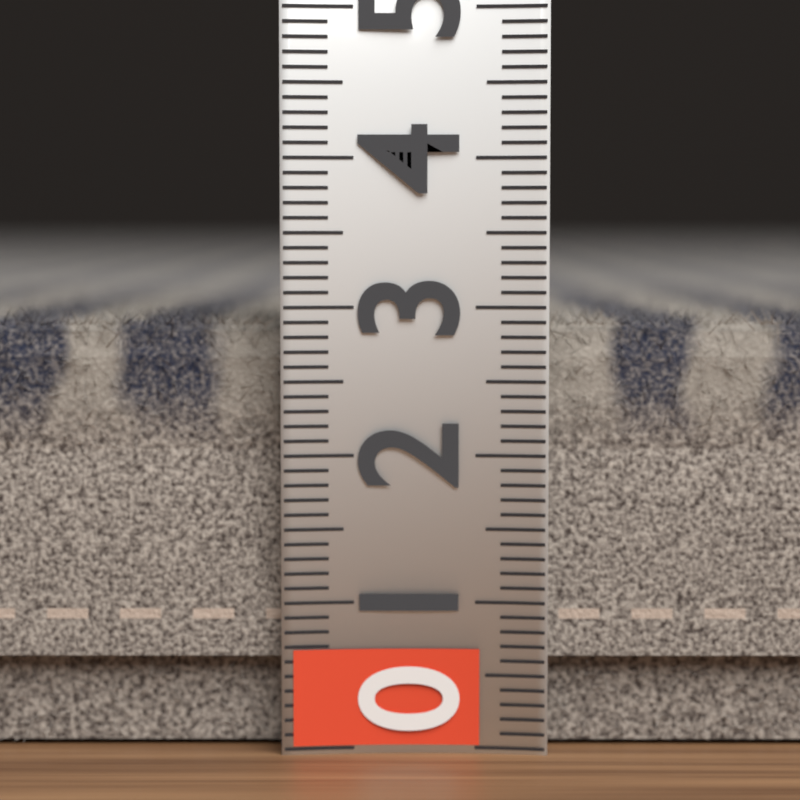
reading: 3.0 (no unit)
